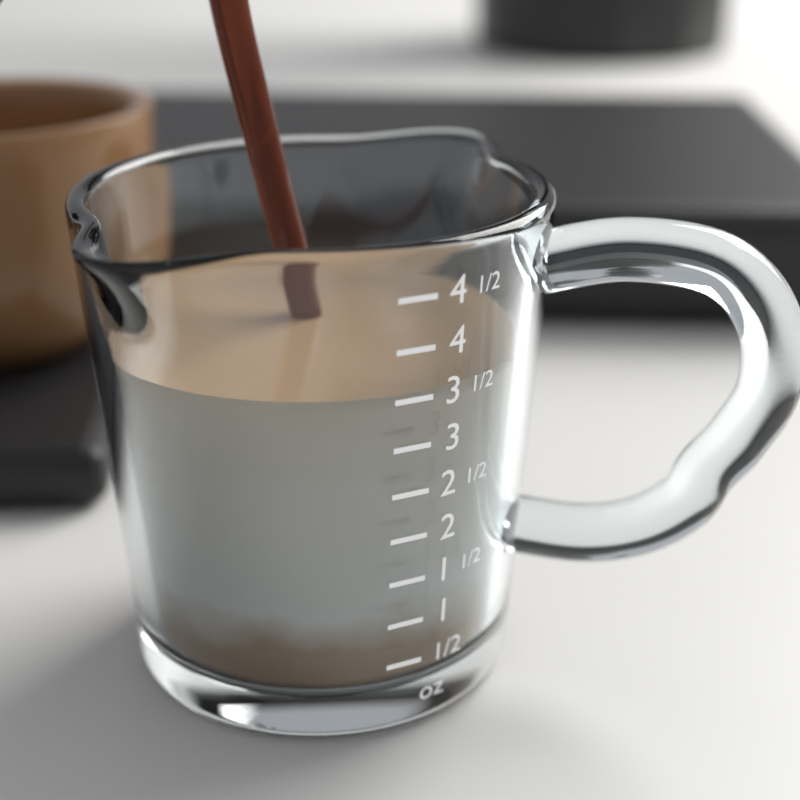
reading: 3.5 oz
